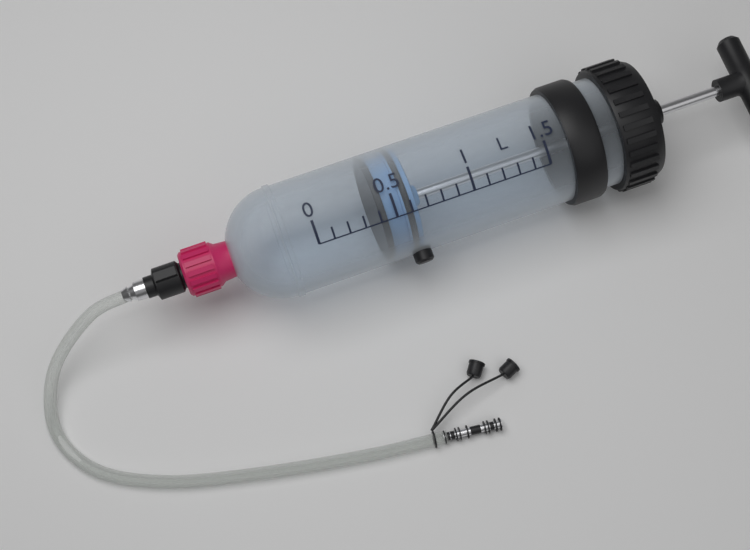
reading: 0.4 L
